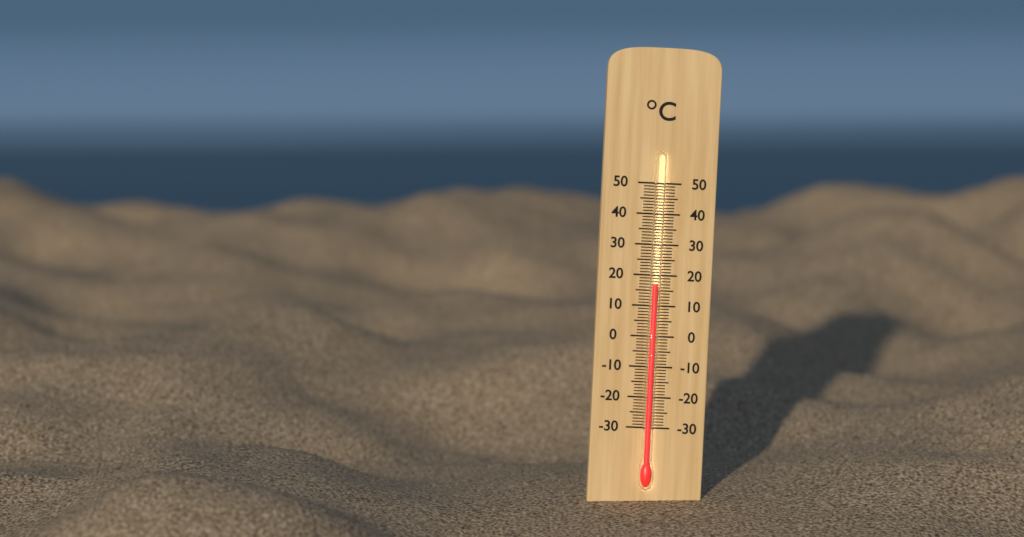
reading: 17 °C
